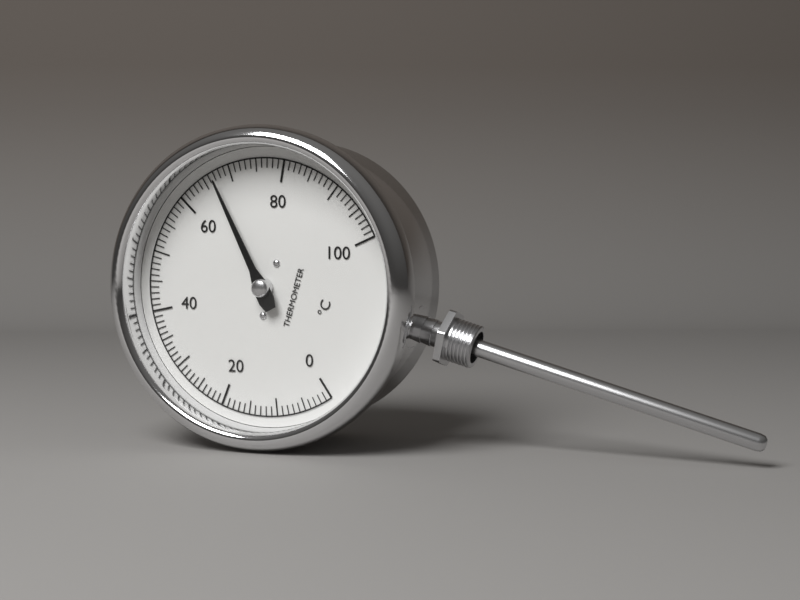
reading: 67 °C
